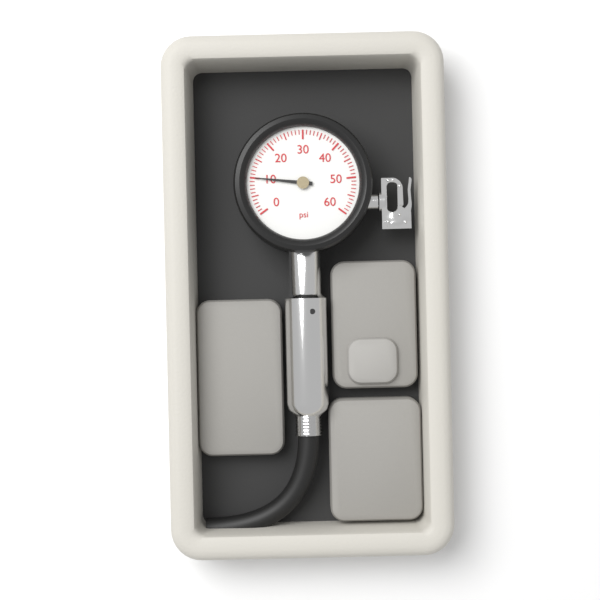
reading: 10 psi
